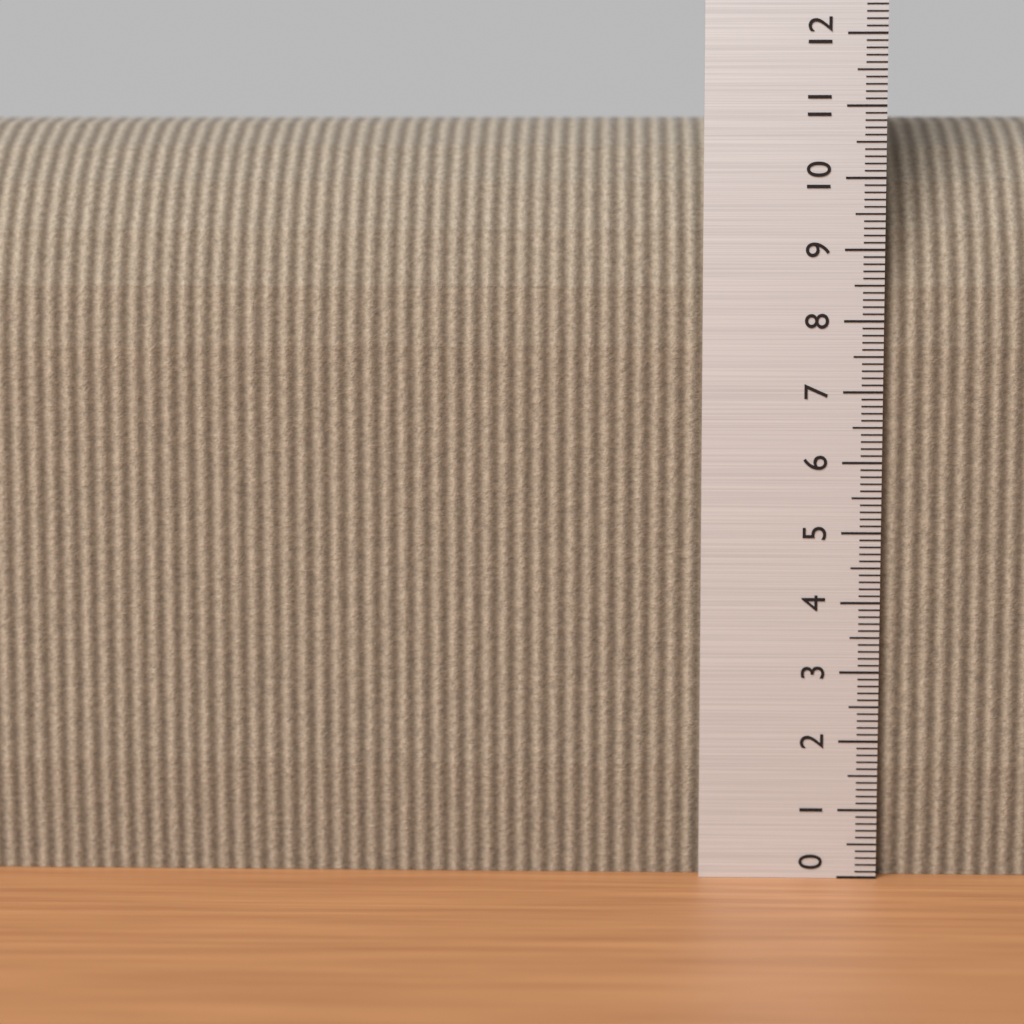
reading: 10.9 (no unit)
